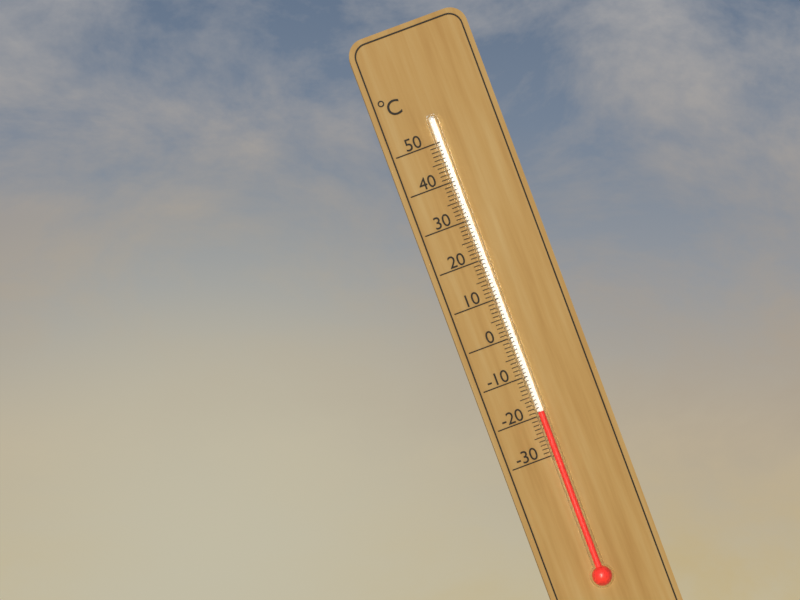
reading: -19 °C
